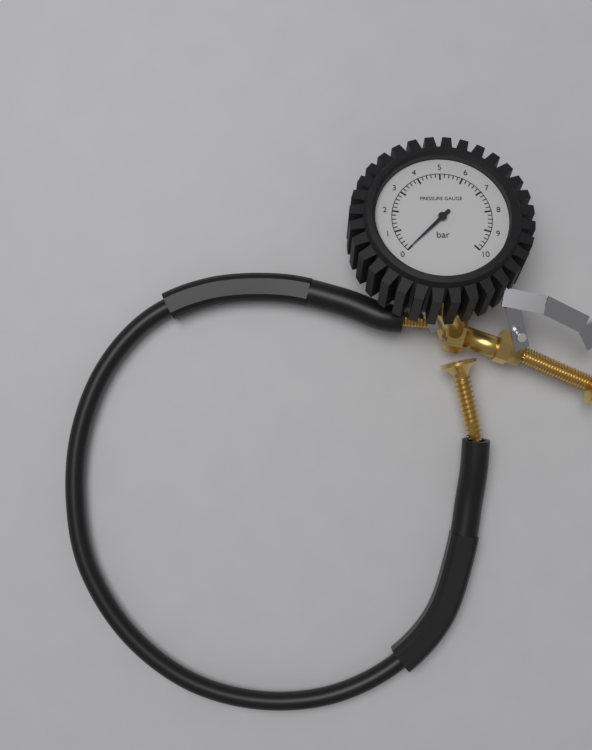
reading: 0.0 bar
